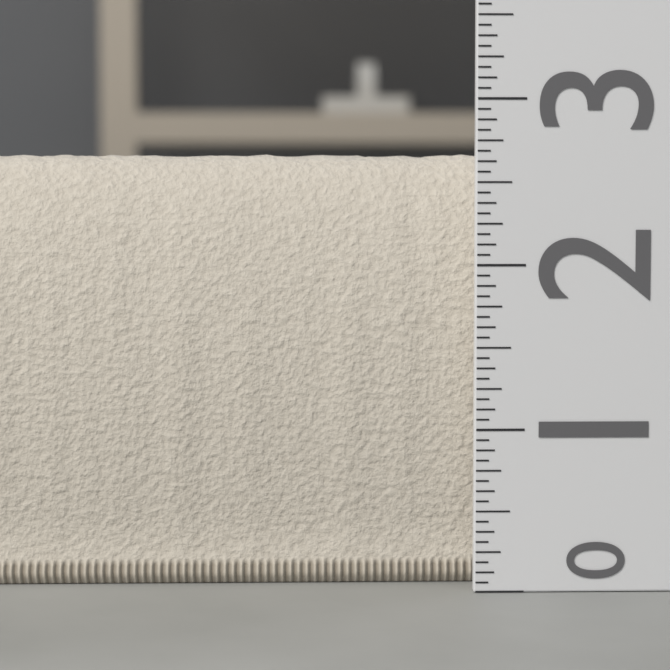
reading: 2.6875 (no unit)
